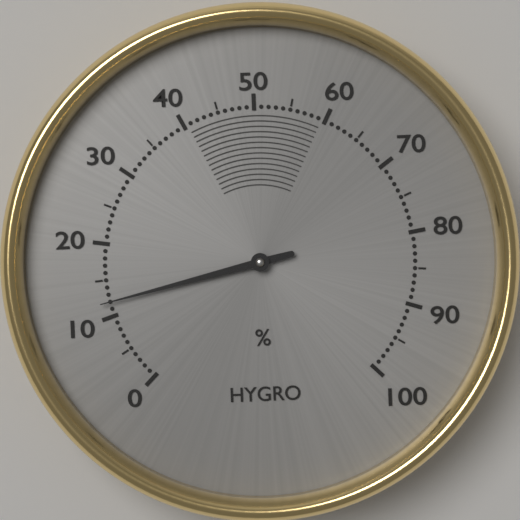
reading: 12 %
